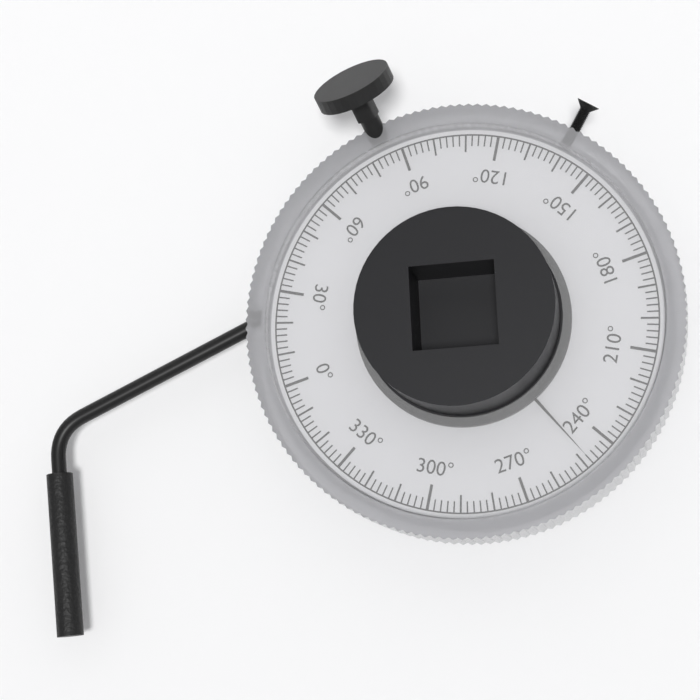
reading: 248 °
